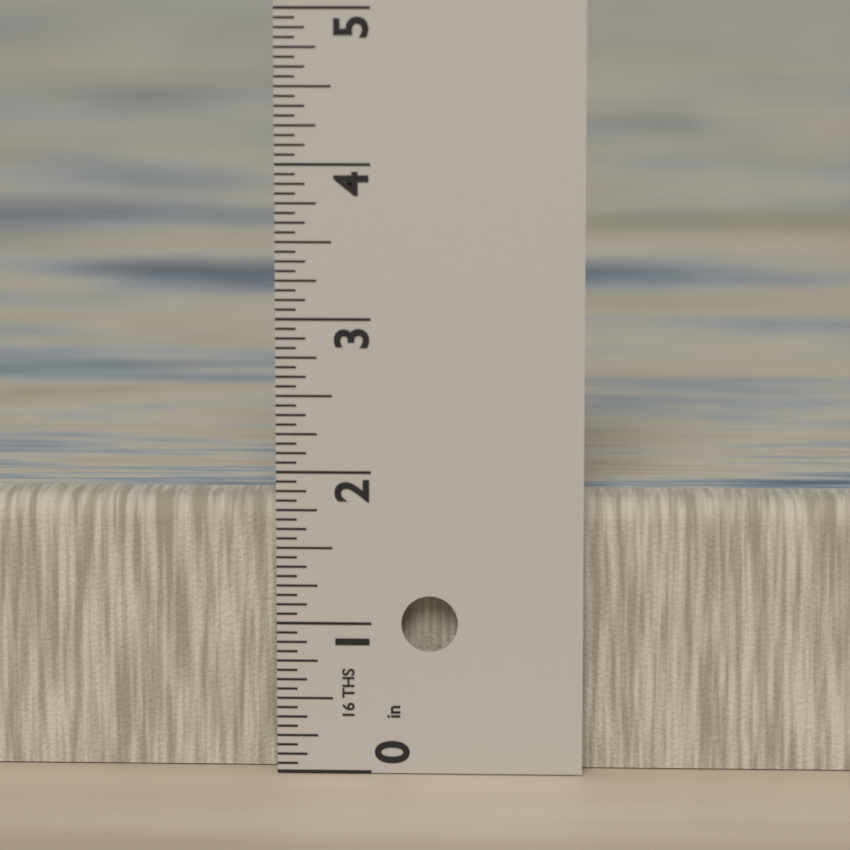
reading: 1.8125 in
